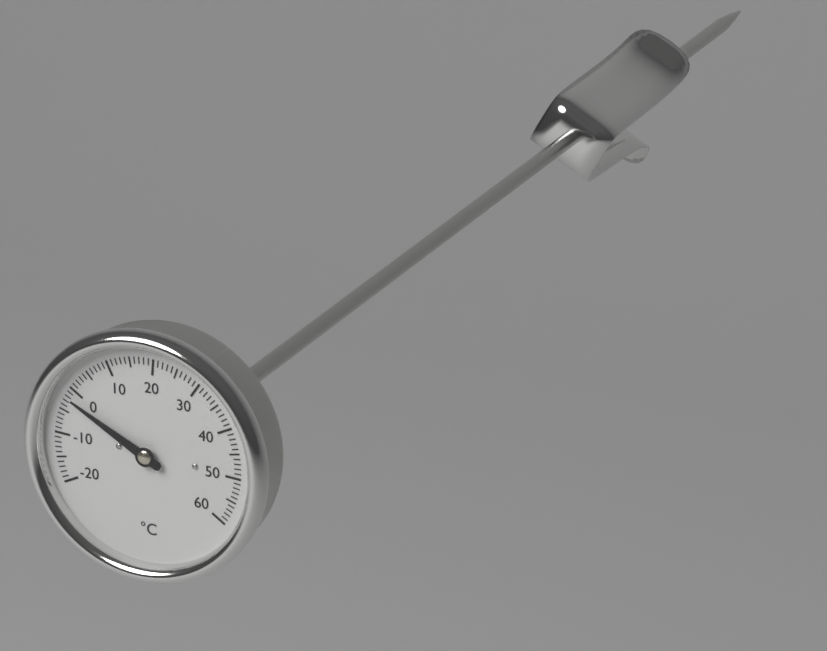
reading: -2 °C
